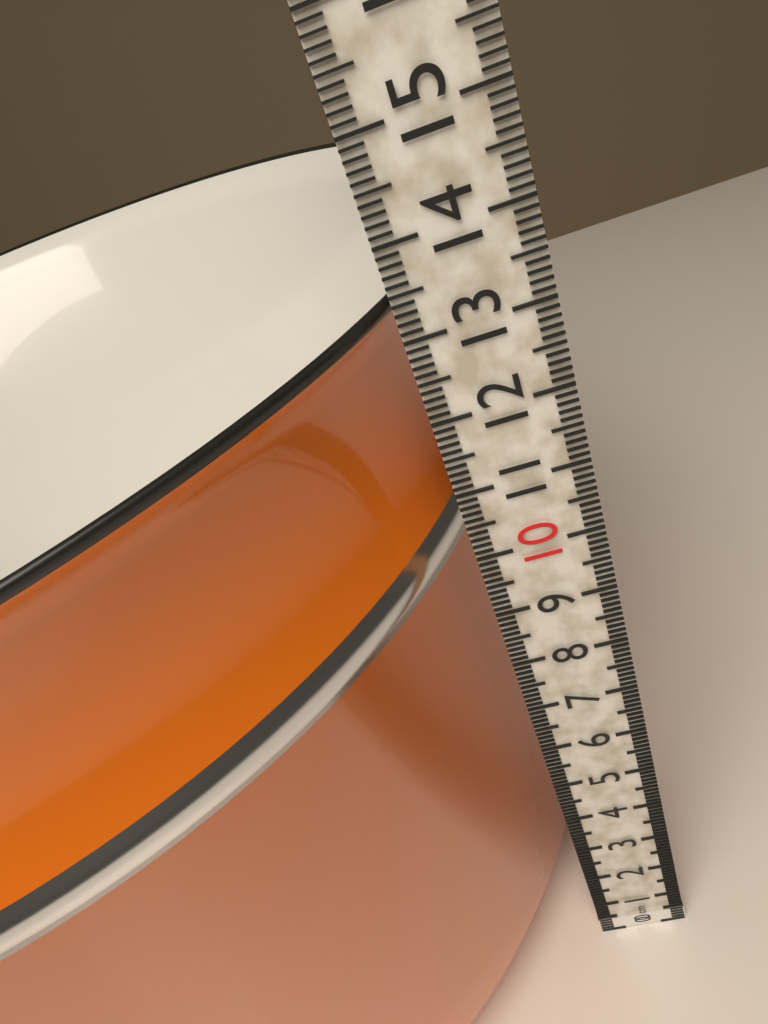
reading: 13.4 cm
